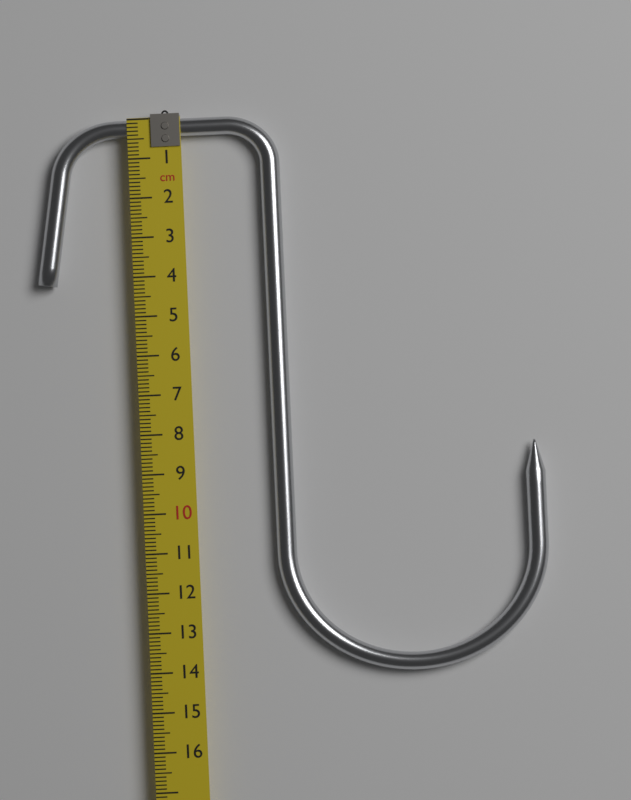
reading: 14.2 cm
